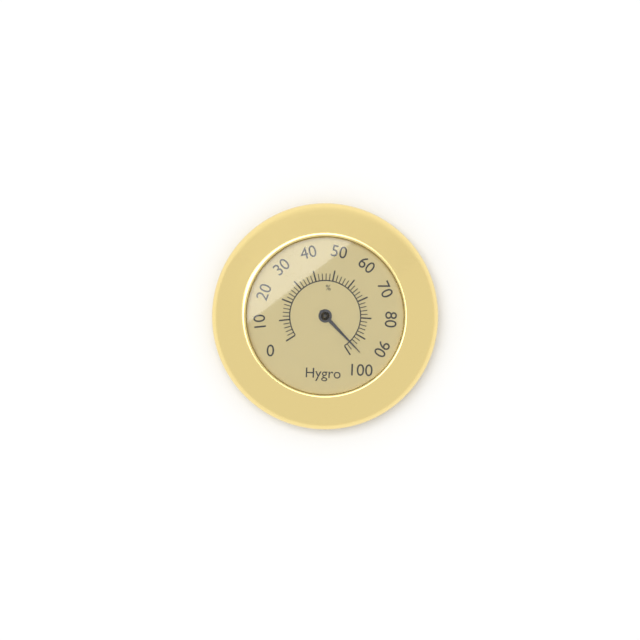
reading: 96 %
